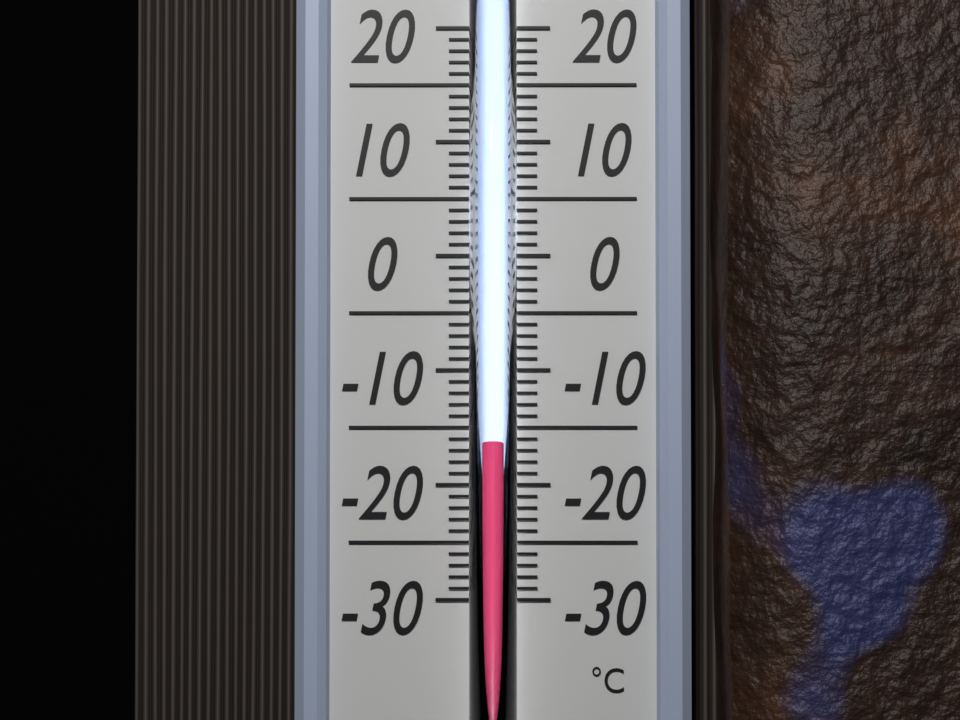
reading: -16 °C
